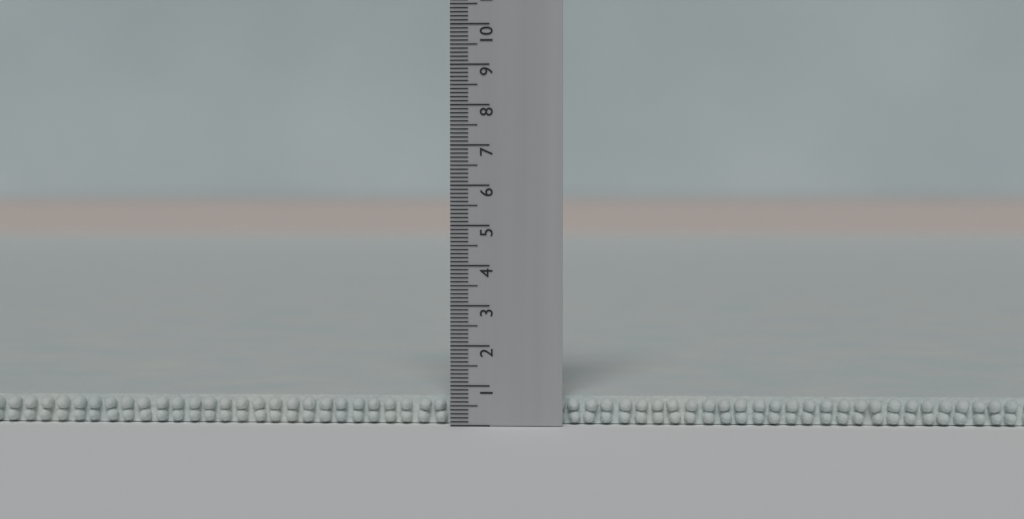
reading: 0.7 (no unit)
